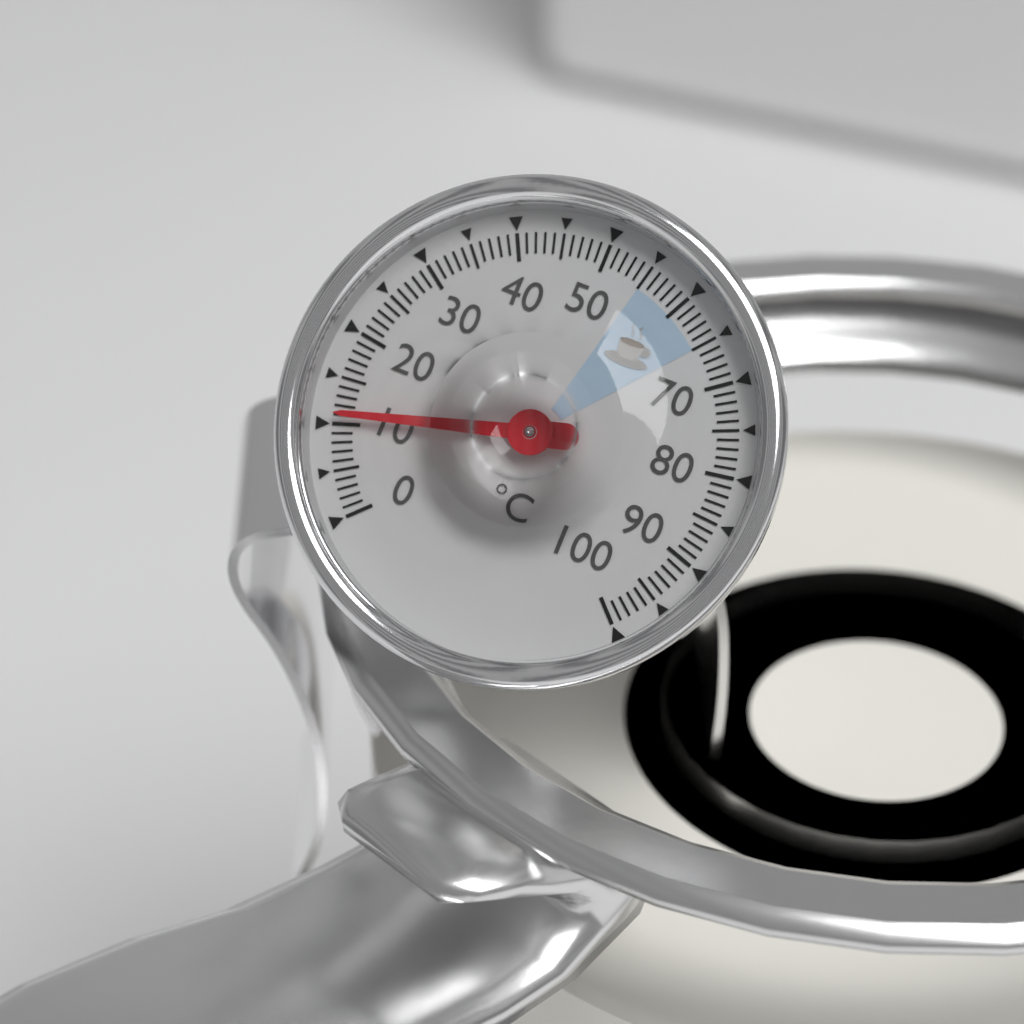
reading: 11 °C
